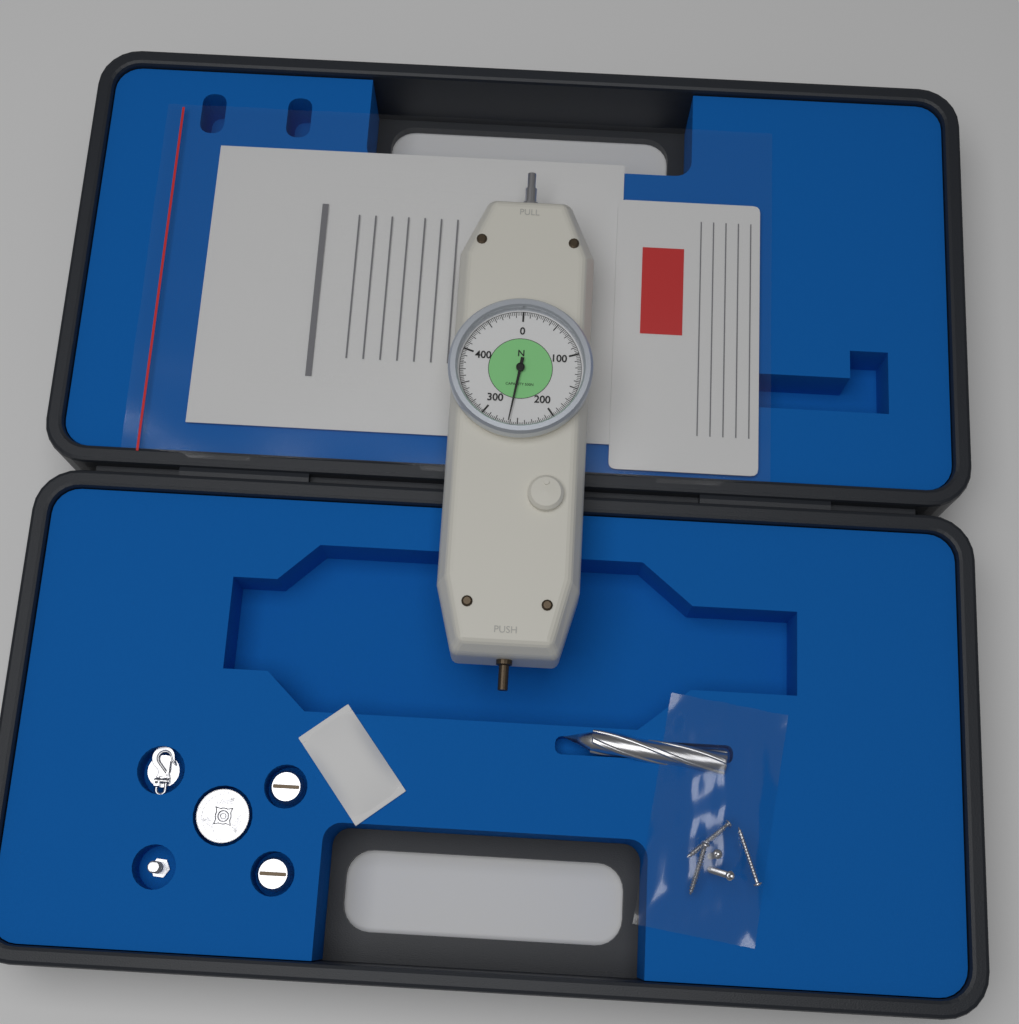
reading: 262.5 N
